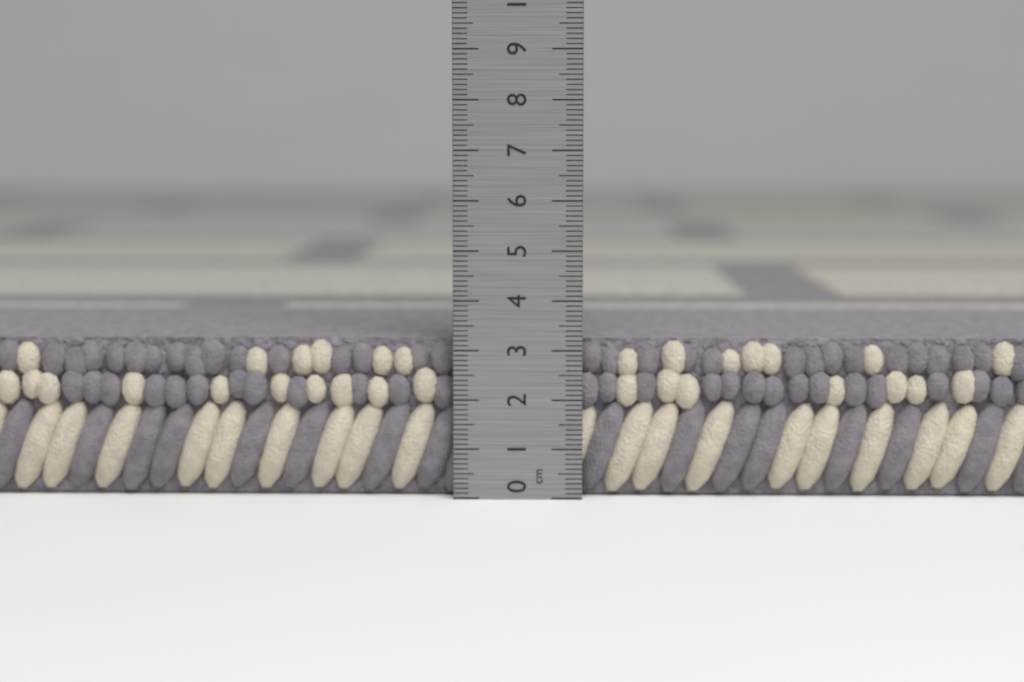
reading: 3.2 cm
